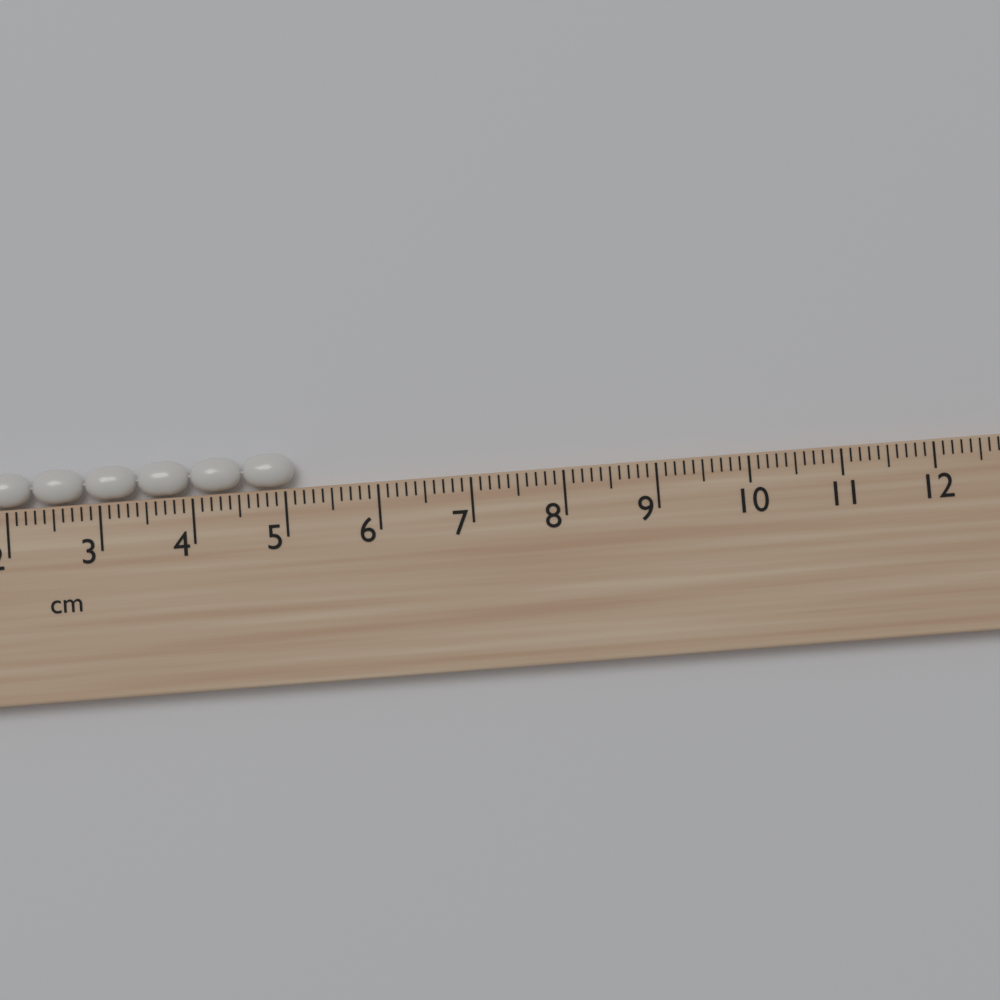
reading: 5.1 cm
